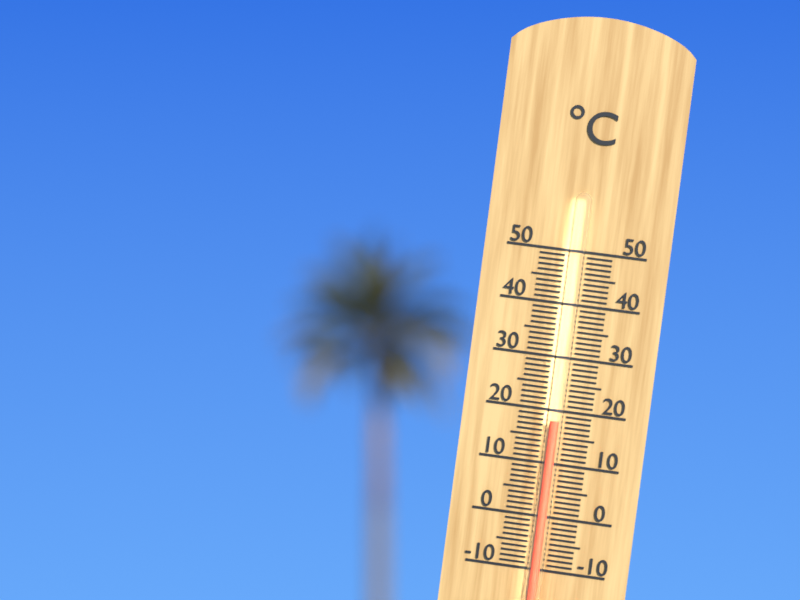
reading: 18 °C
